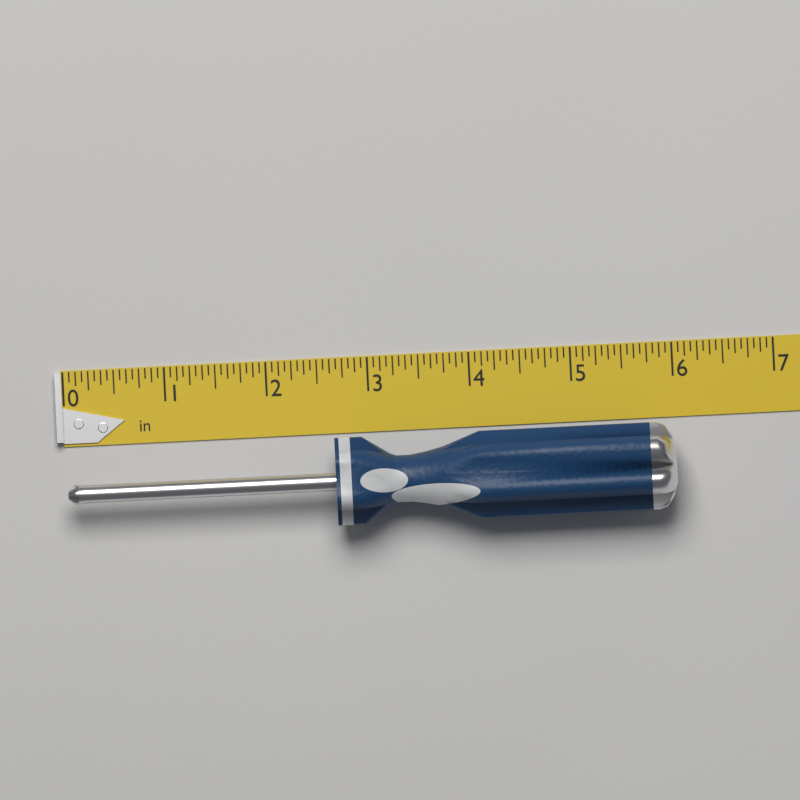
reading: 6.0000 in
